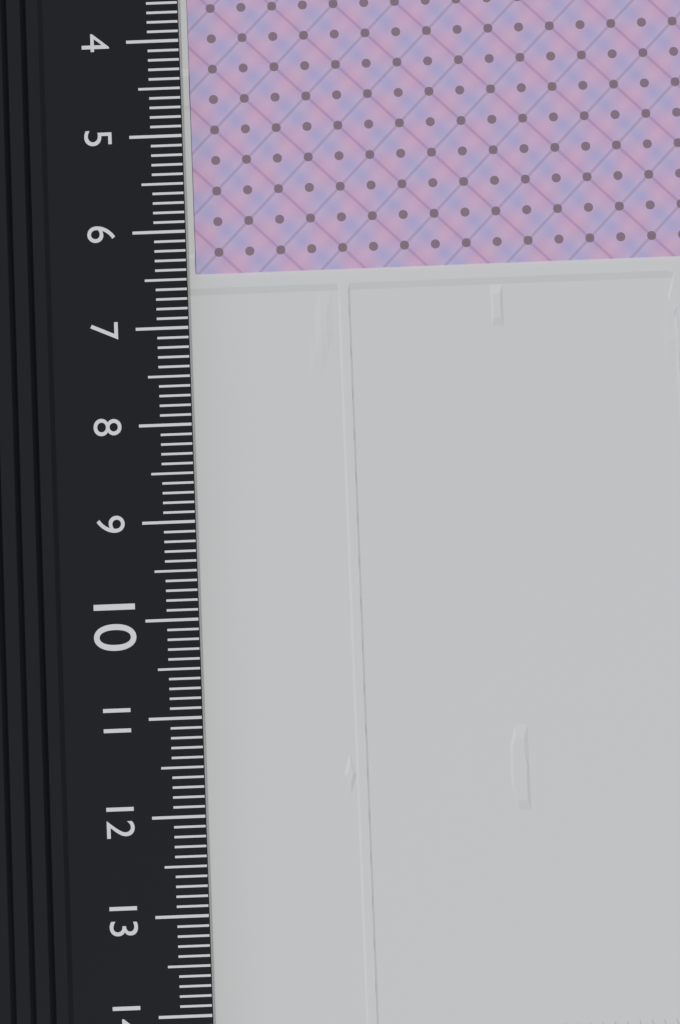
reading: 6.4 cm
